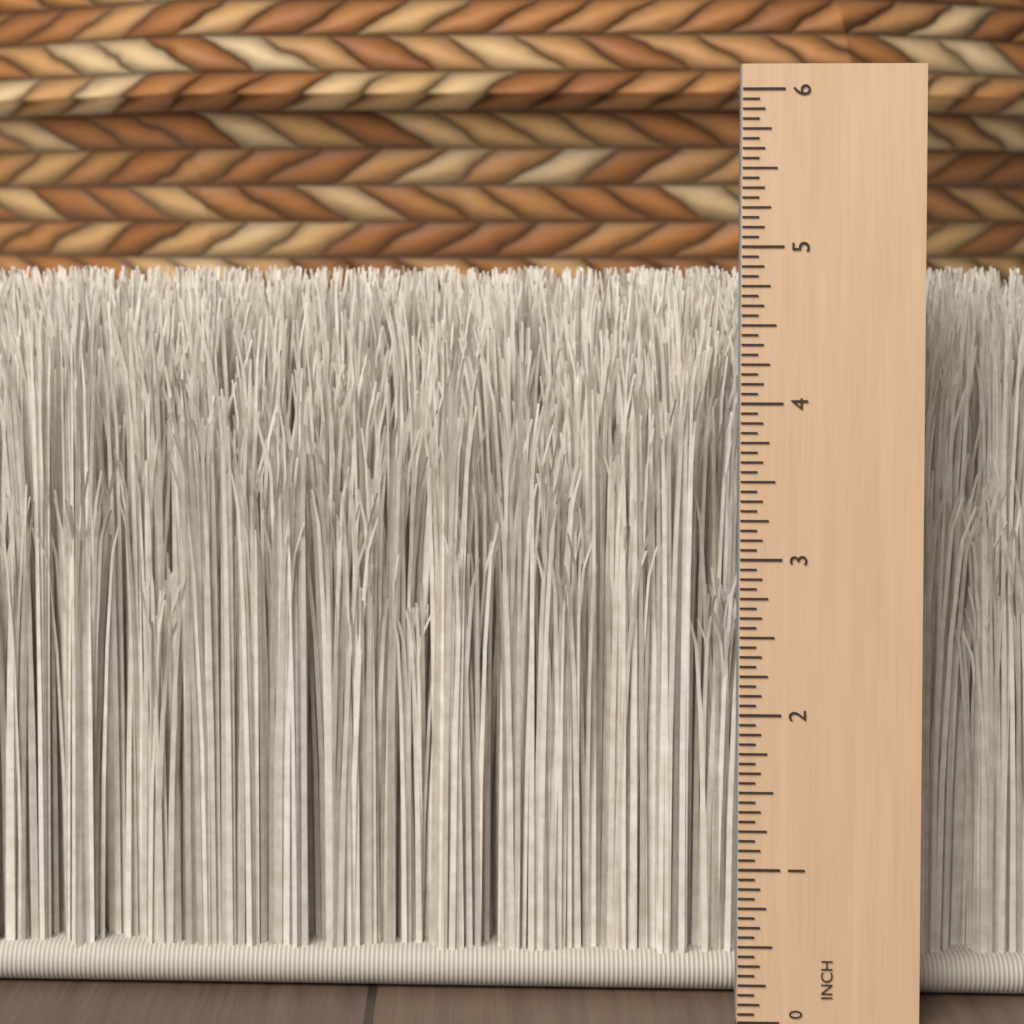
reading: 4.8125 in
